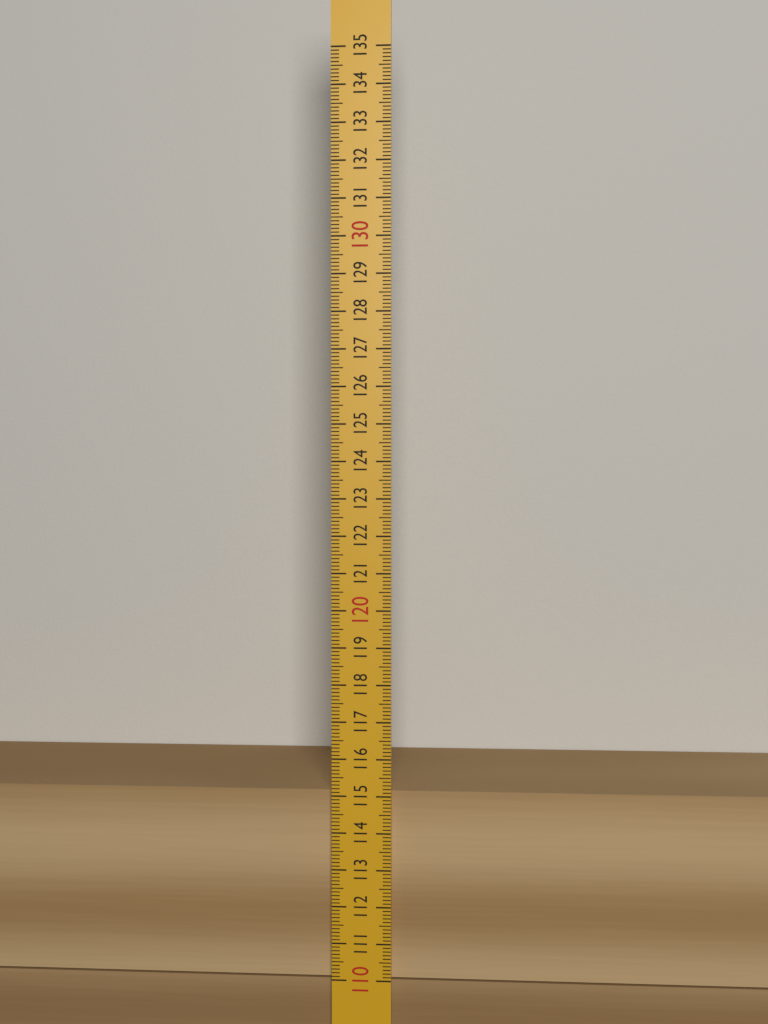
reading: 115.1 (no unit)
